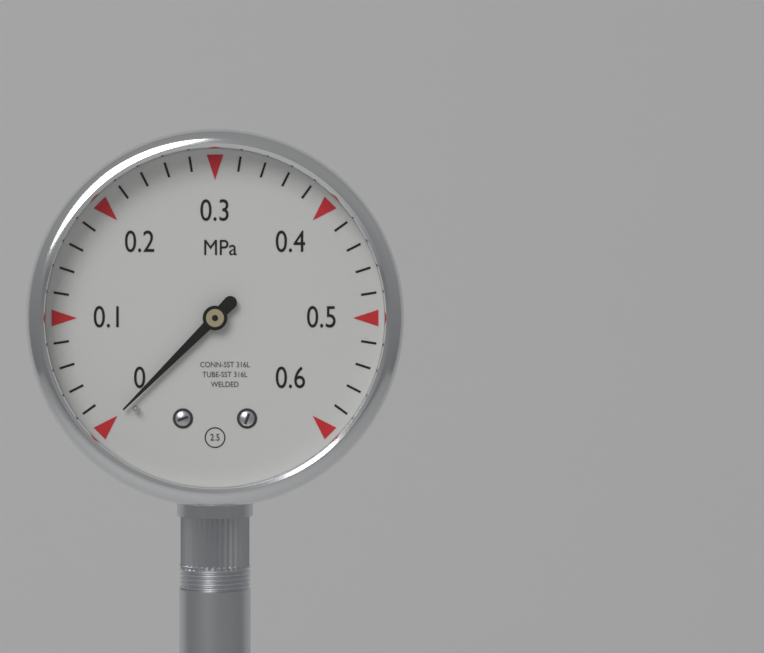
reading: 0.00 MPa
